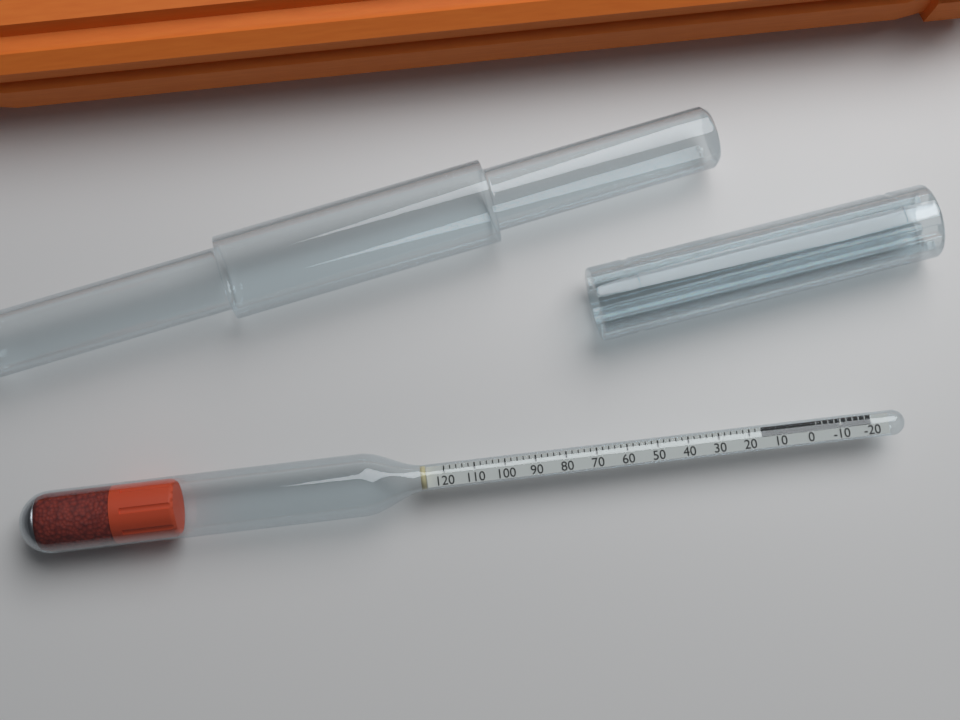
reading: 16 (no unit)
